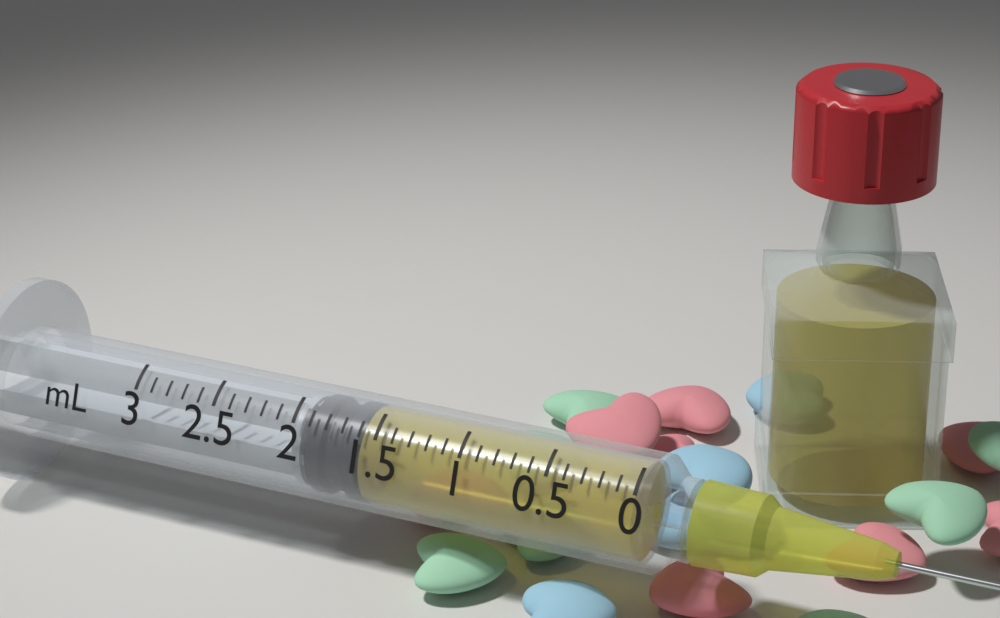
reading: 1.6 mL
